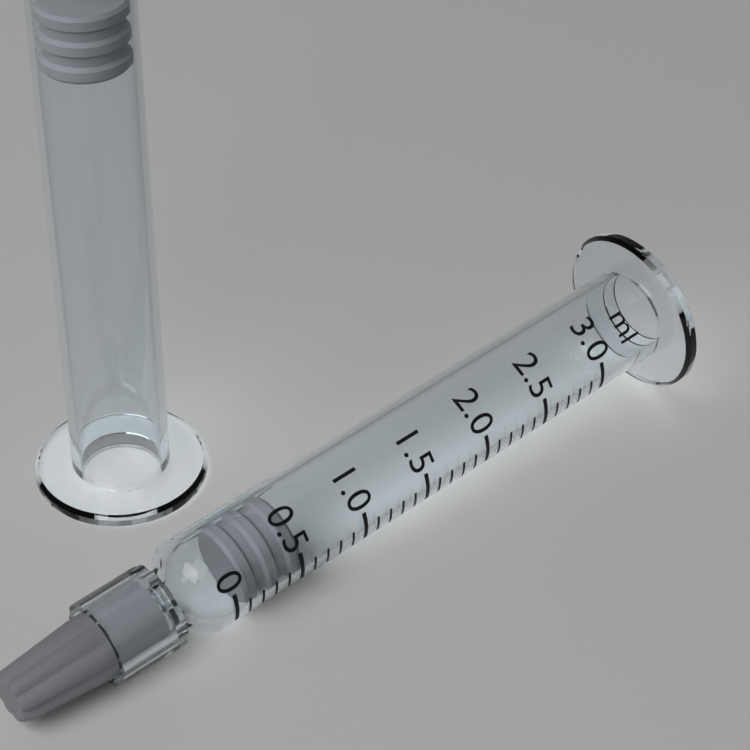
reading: 0.1 ml
